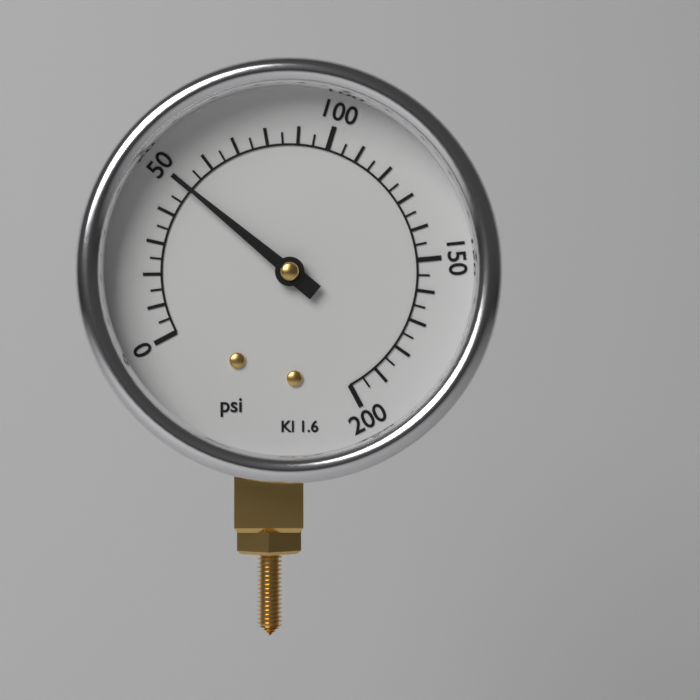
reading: 50 psi
